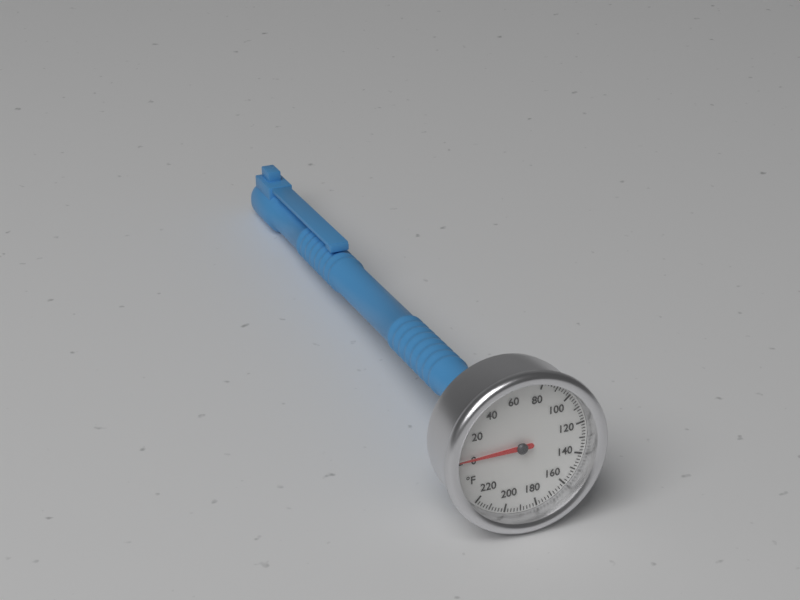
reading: 2 °F
